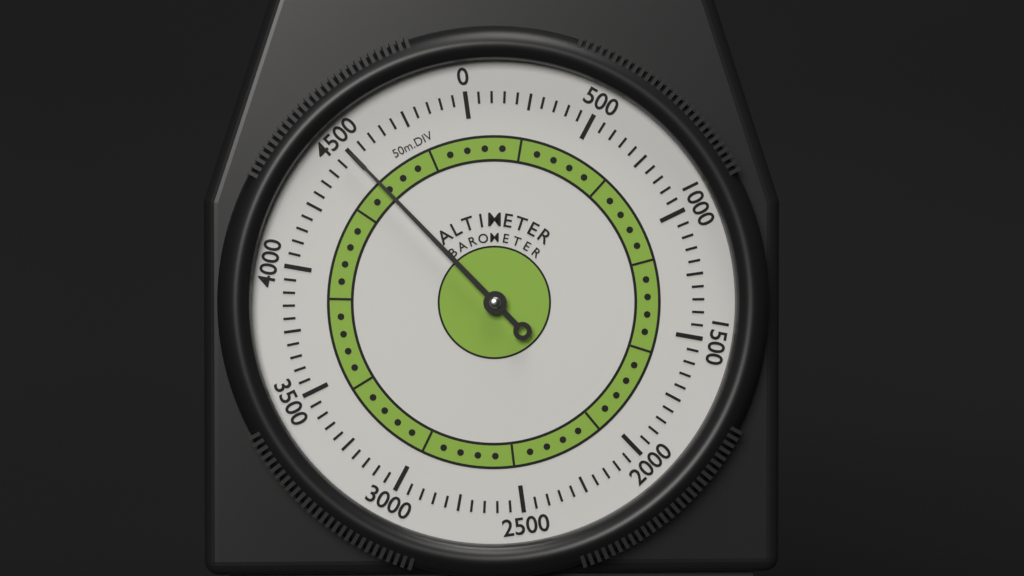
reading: 4500 m
